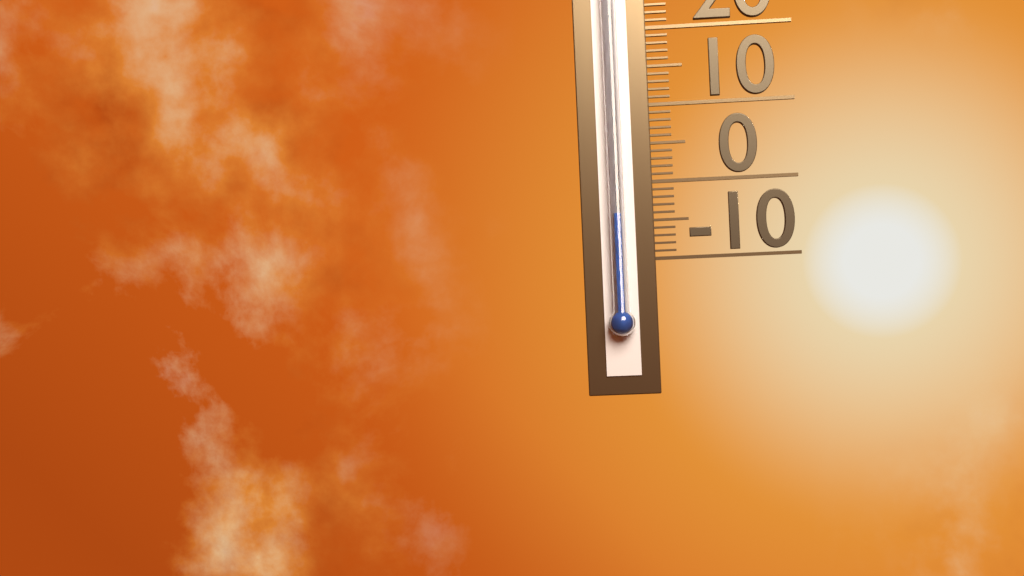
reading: -4 (no unit)
